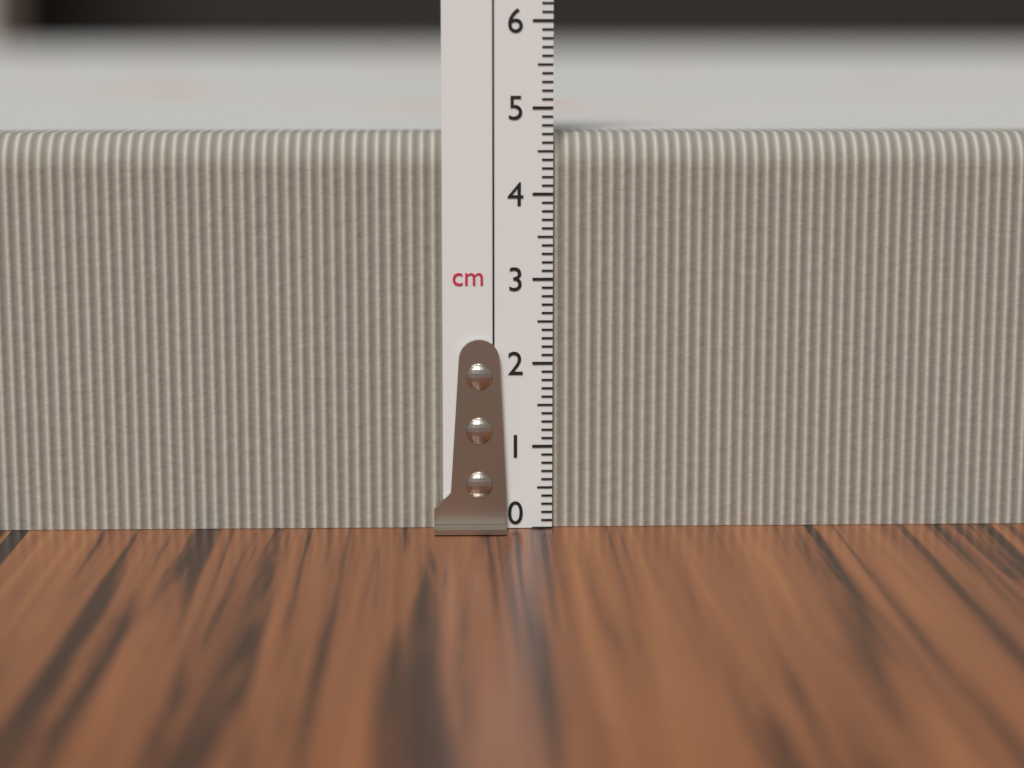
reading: 4.7 cm
